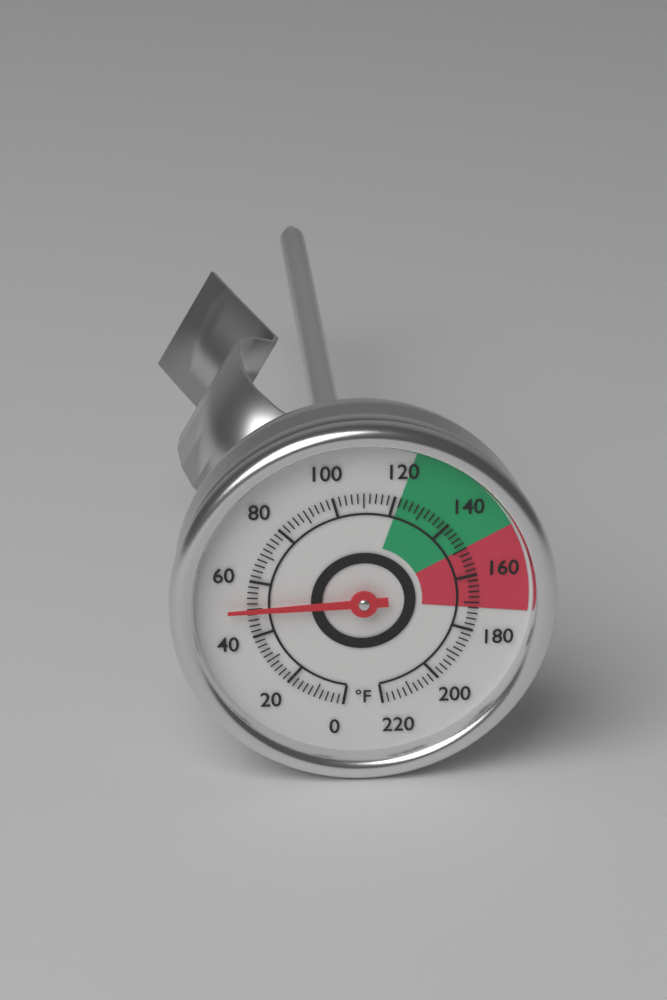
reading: 50 °F
